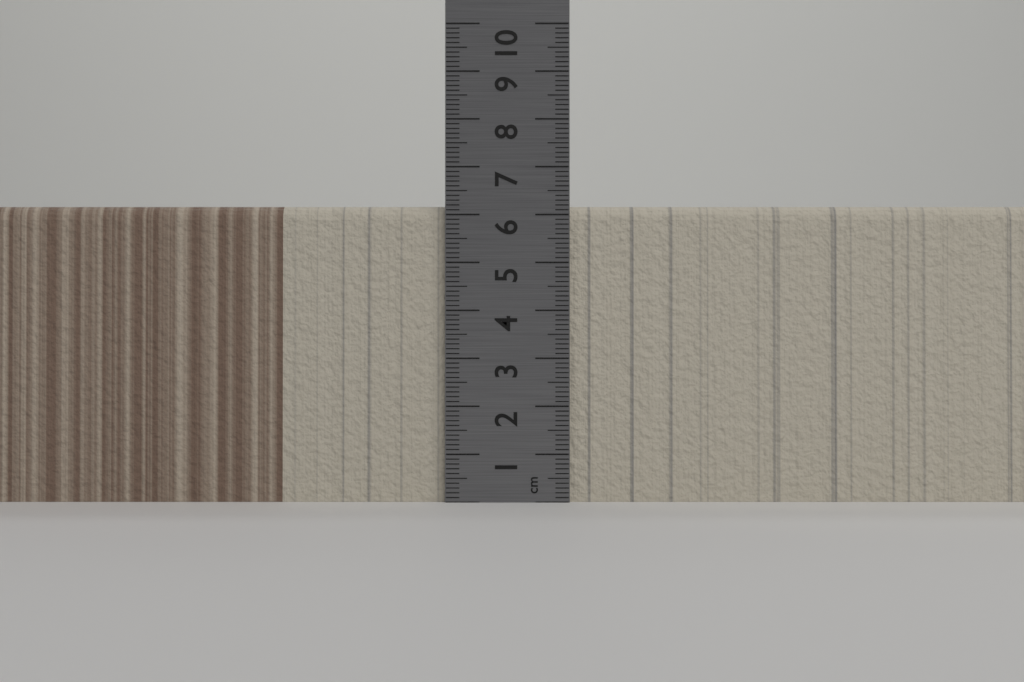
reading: 6.2 cm
